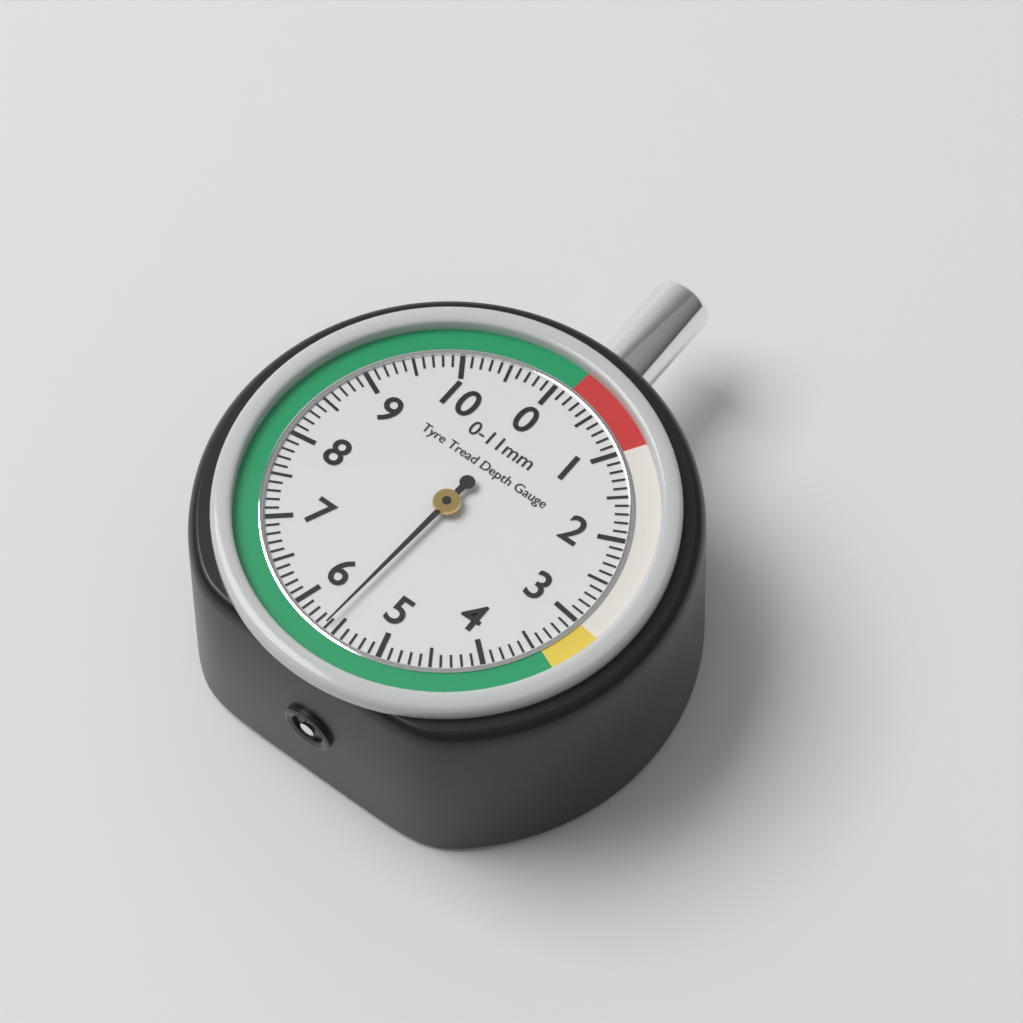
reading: 5.6 mm
